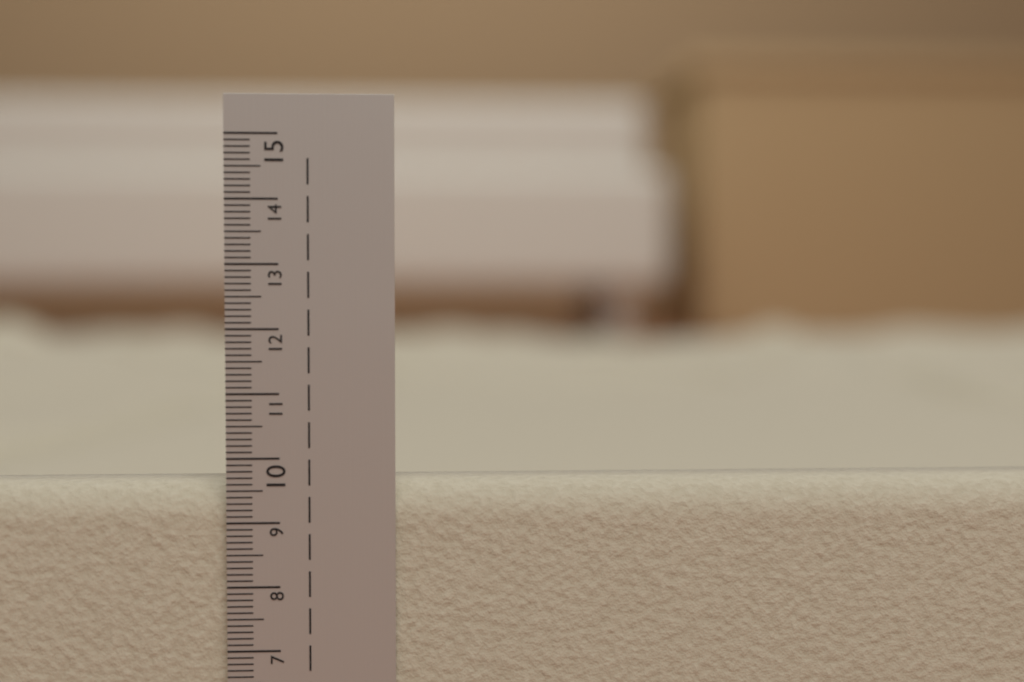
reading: 9.6 cm
